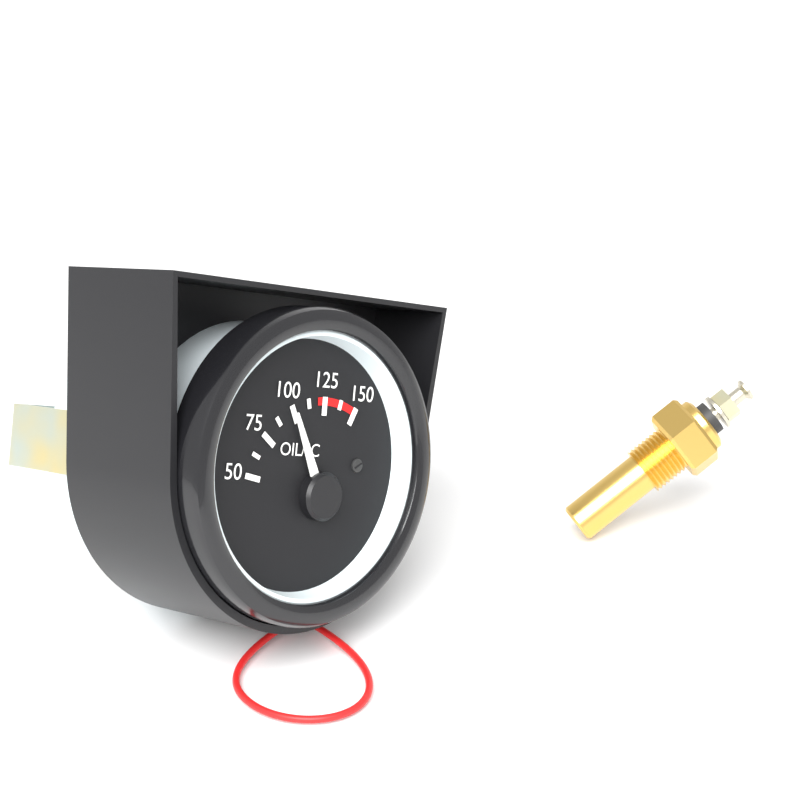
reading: 100.0 °C
